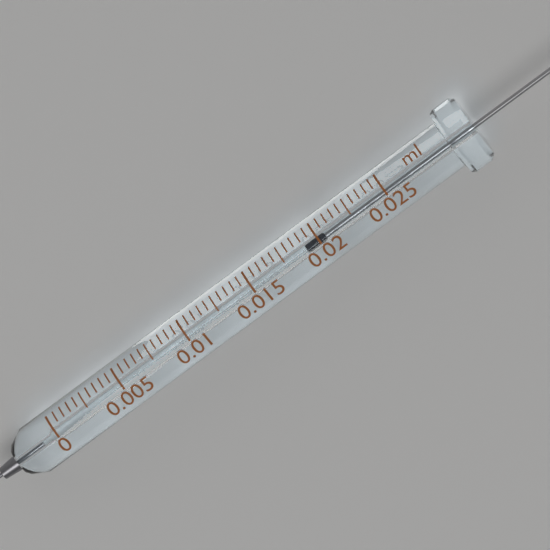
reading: 0.0190 ml
